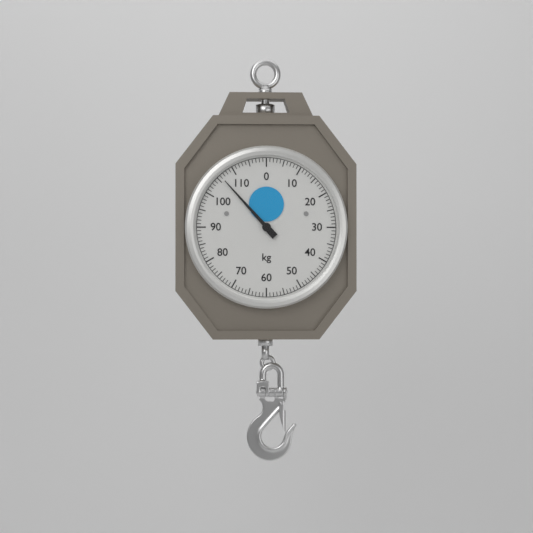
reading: 106 kg
